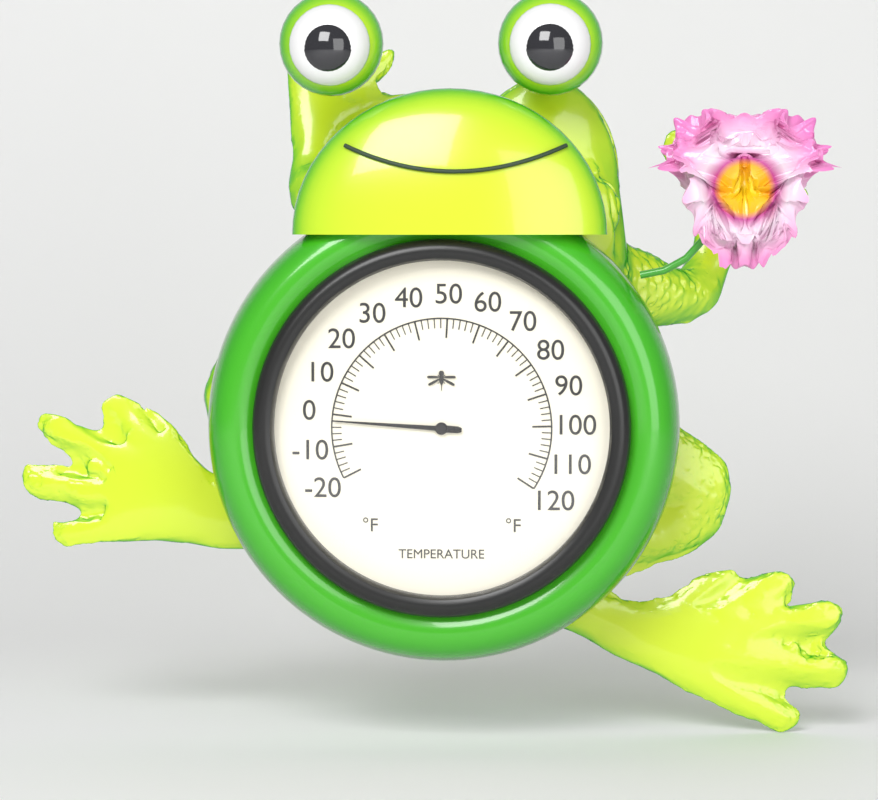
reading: -2 °F
